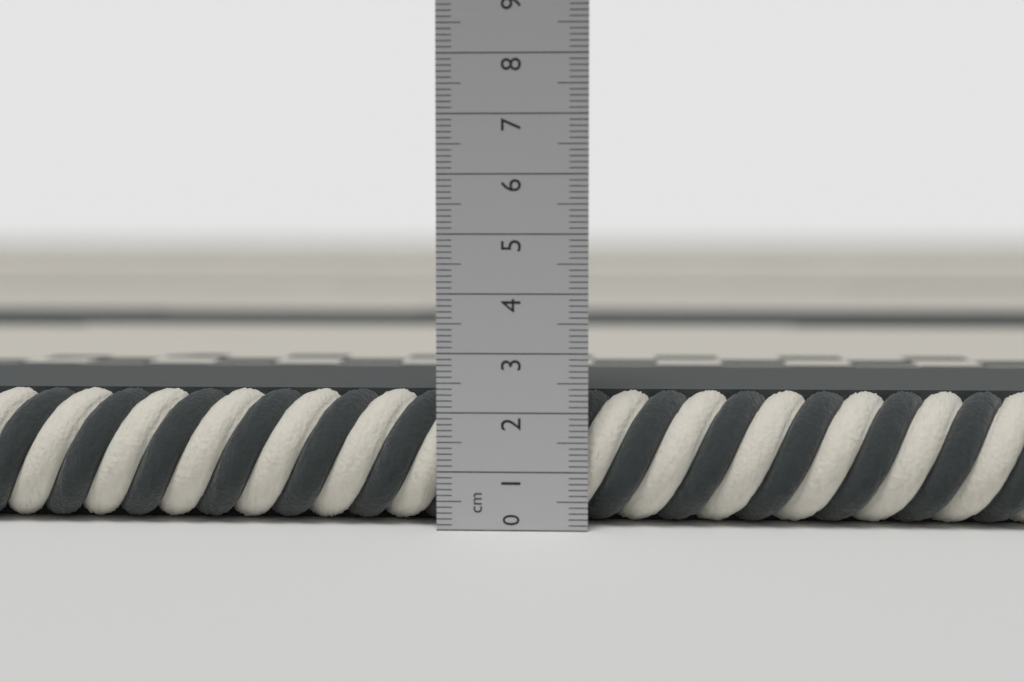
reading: 2.3 cm
